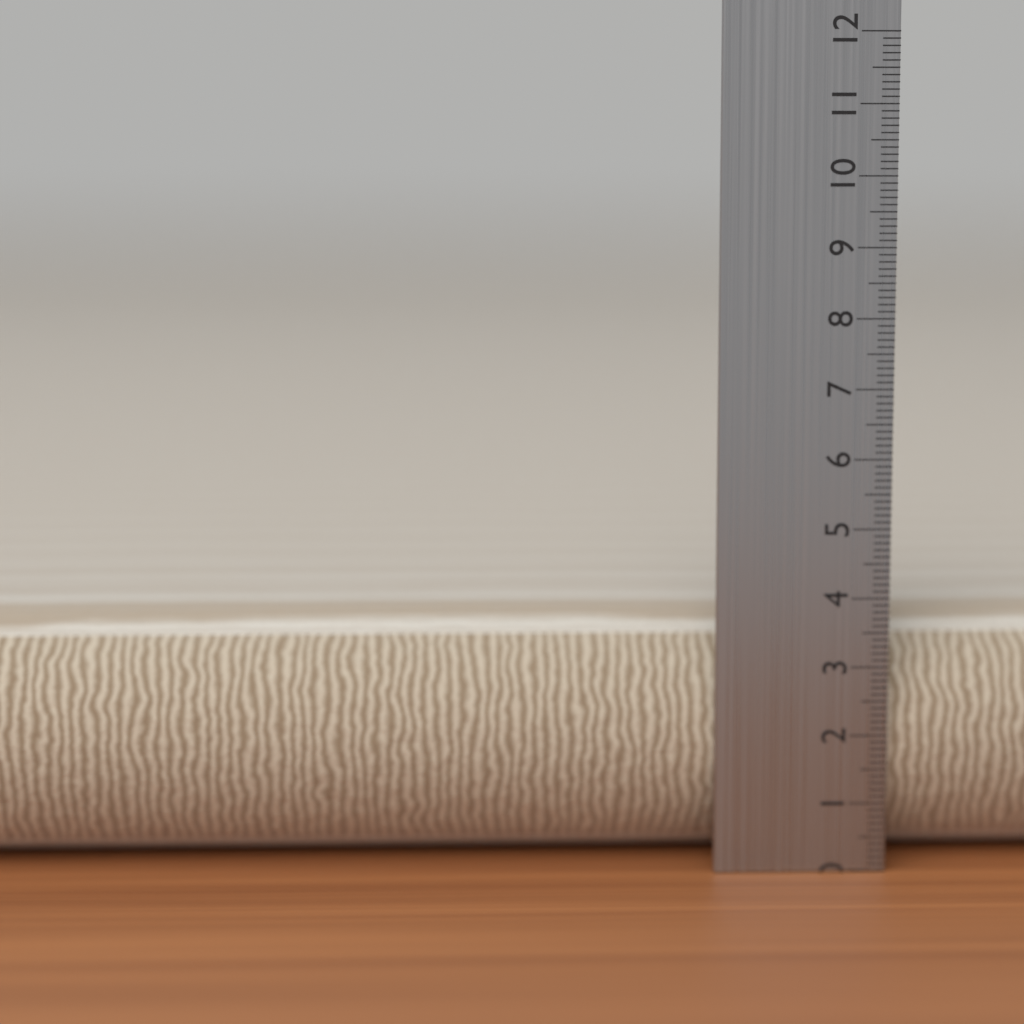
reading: 3.7 cm
